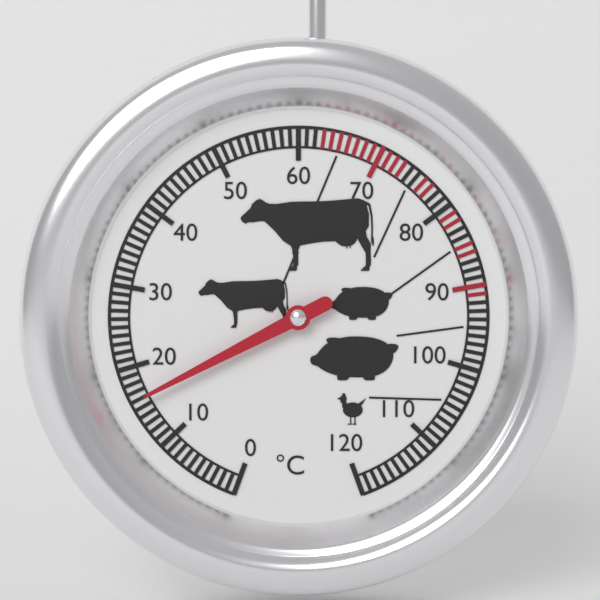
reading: 16 °C
